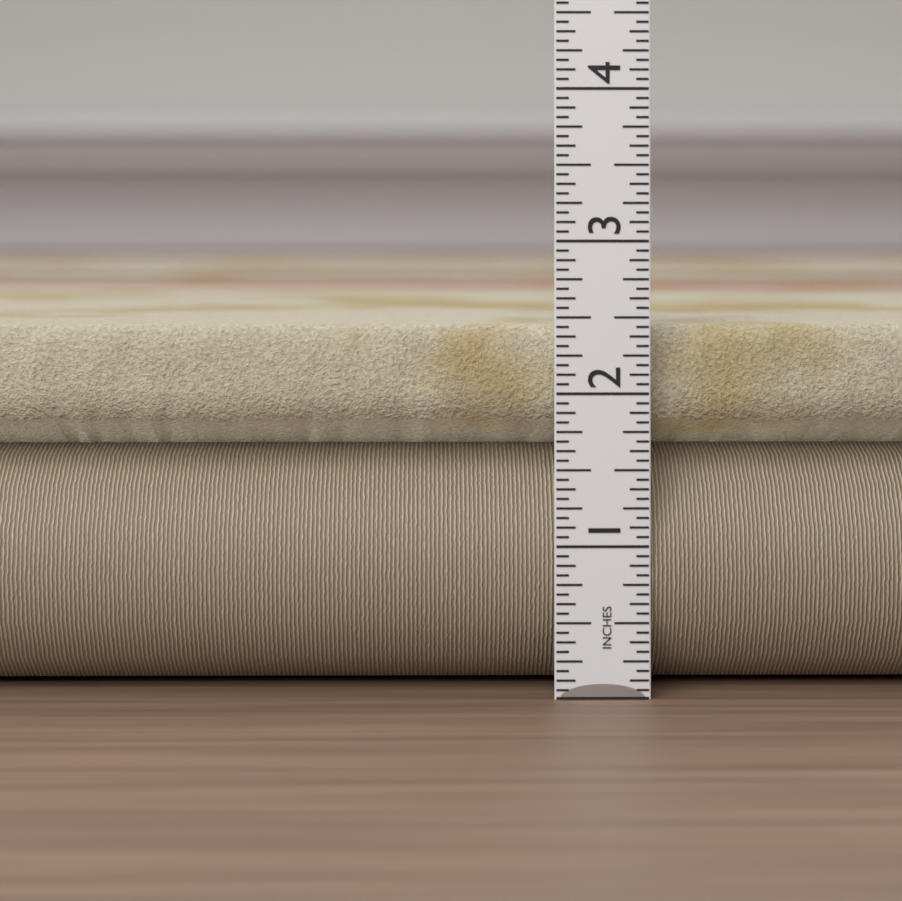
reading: 2.4375 in
